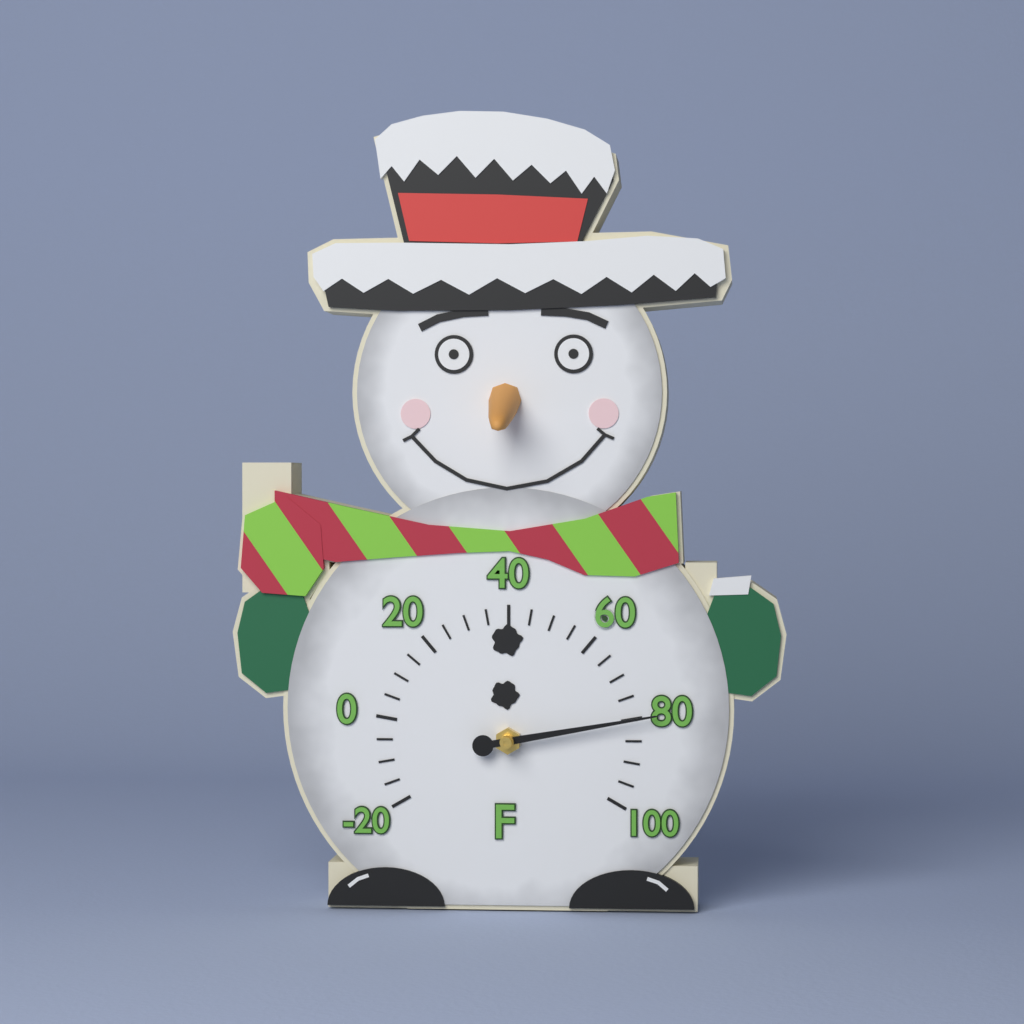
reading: 80 °F
